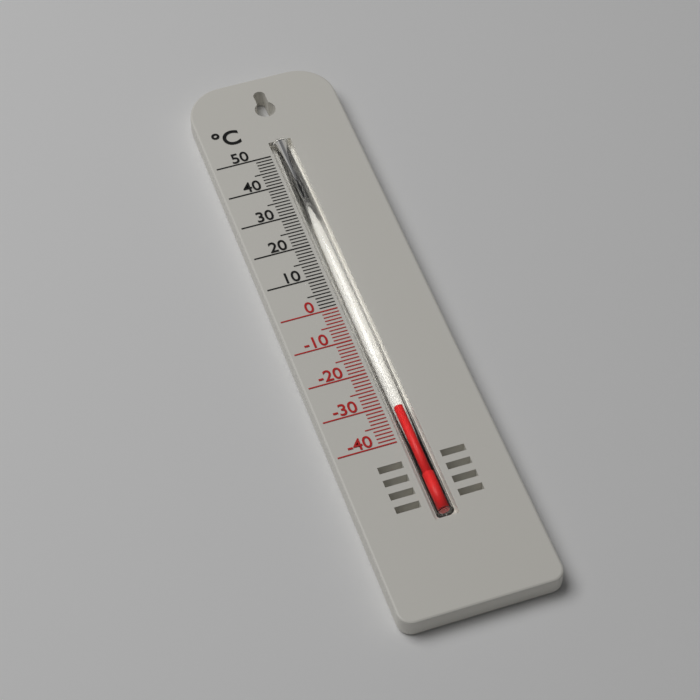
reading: -31 °C
